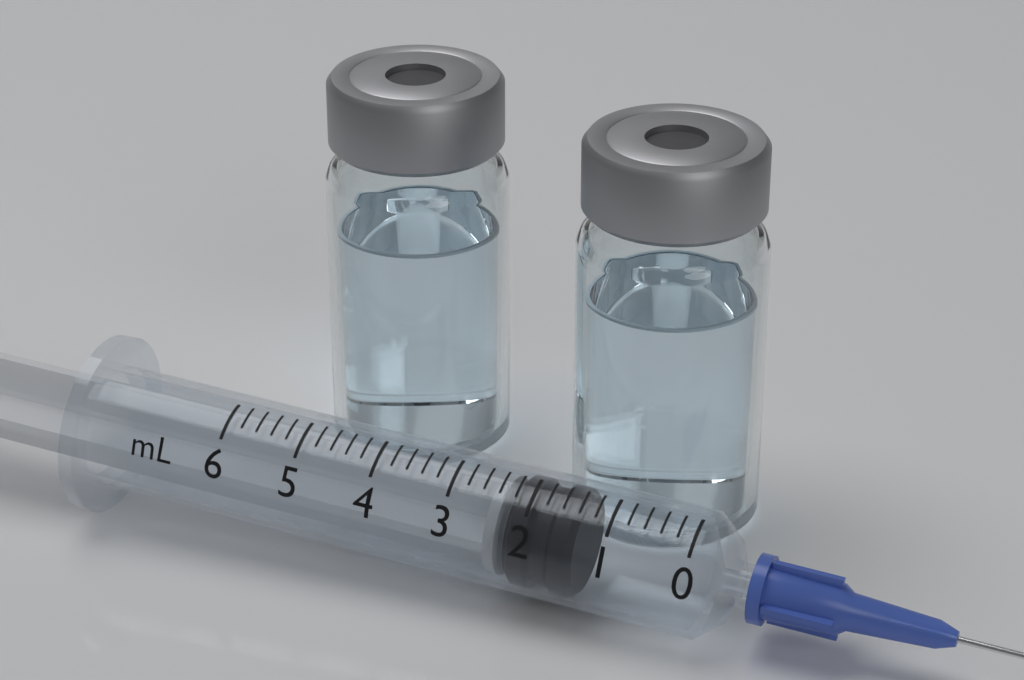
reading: 1.4 ml
